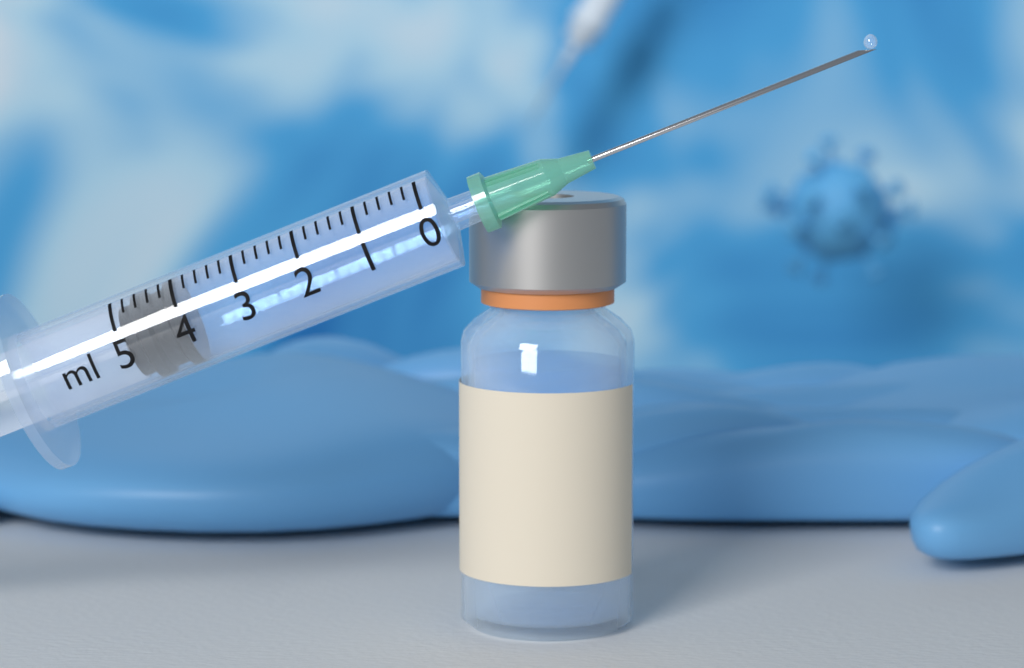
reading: 4.0 ml
